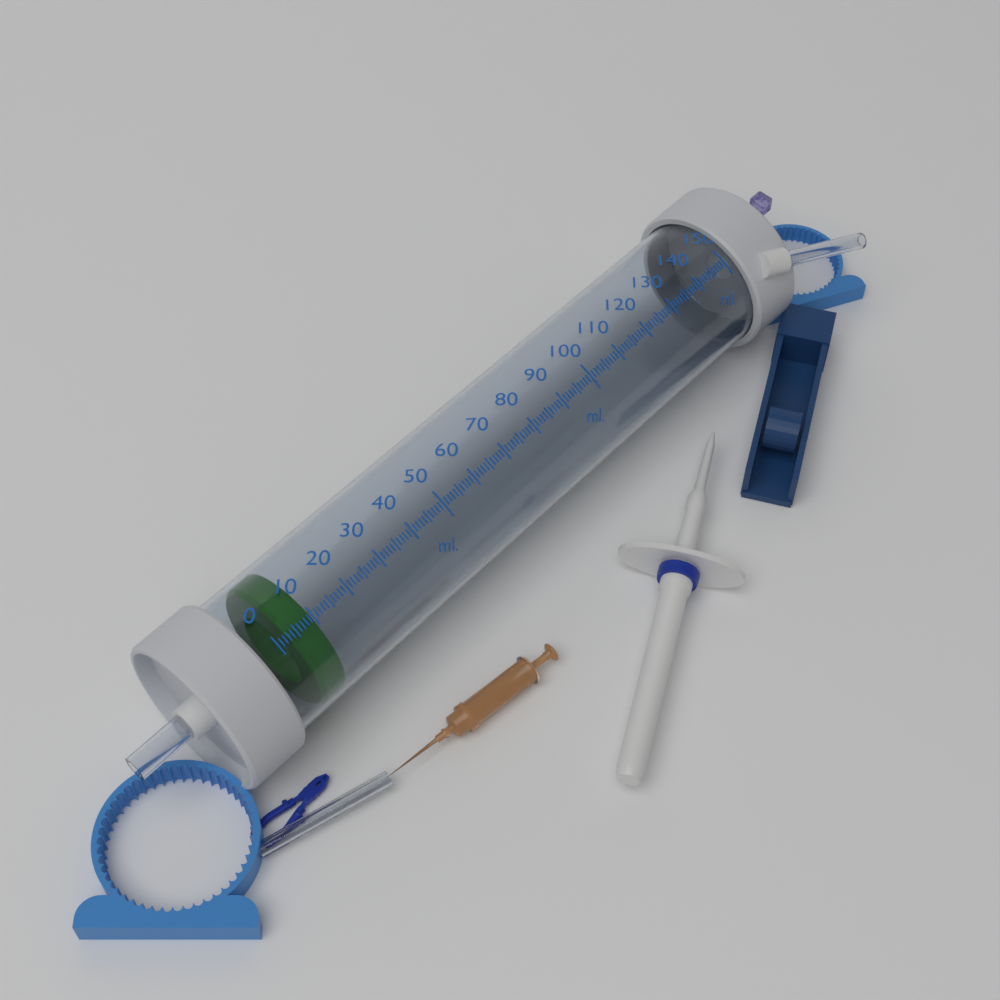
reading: 10 ml
